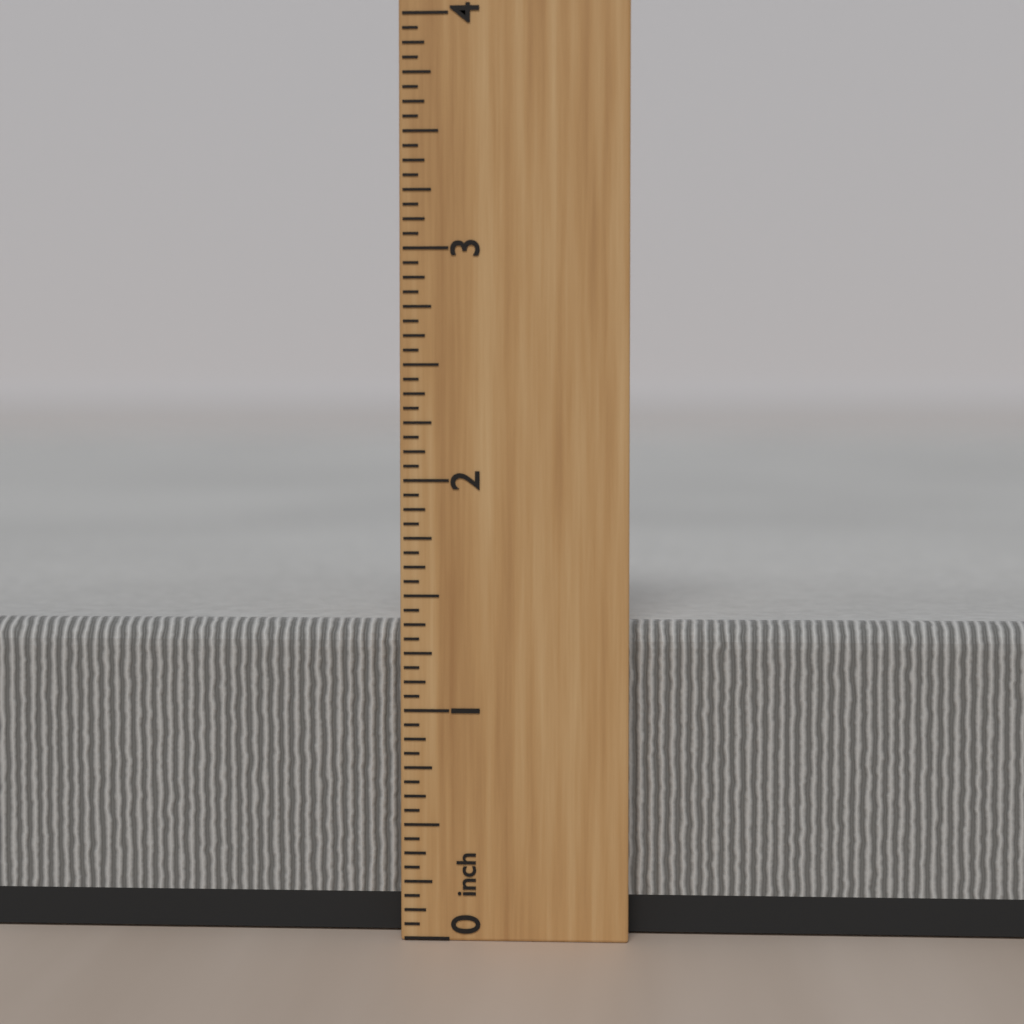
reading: 1.3750 inch
